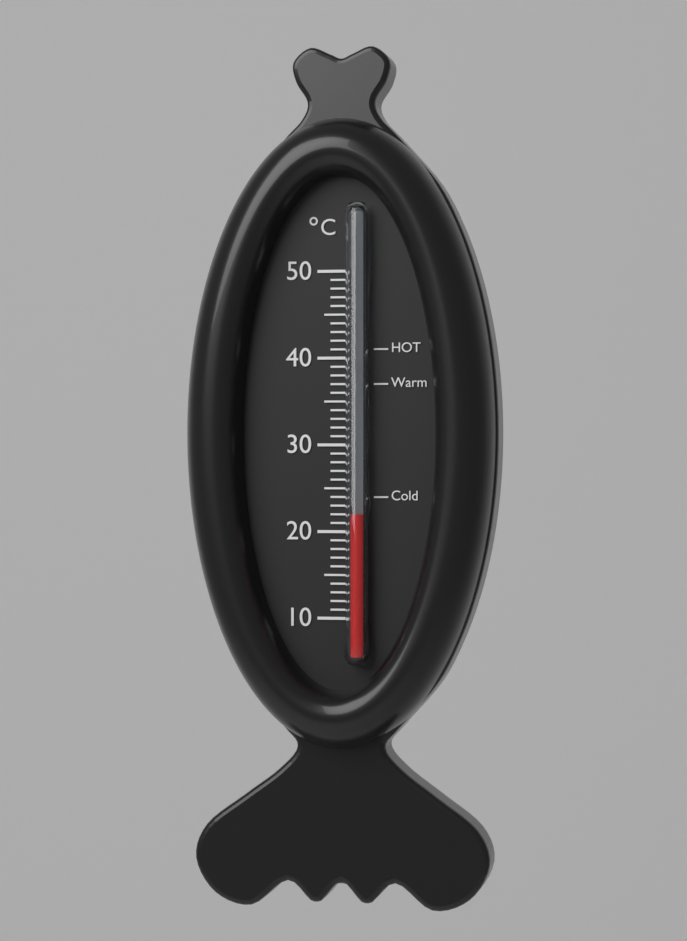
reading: 22 °C
